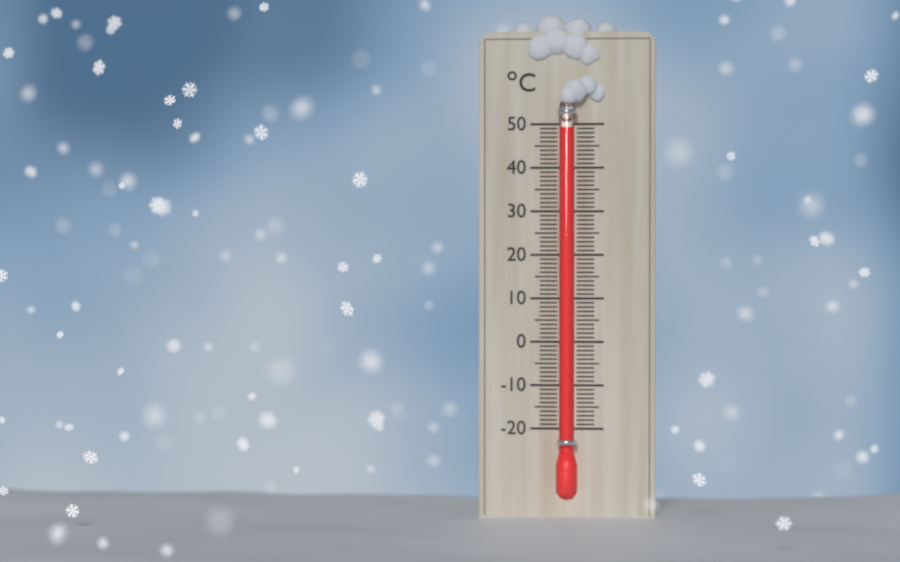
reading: 49 °C
